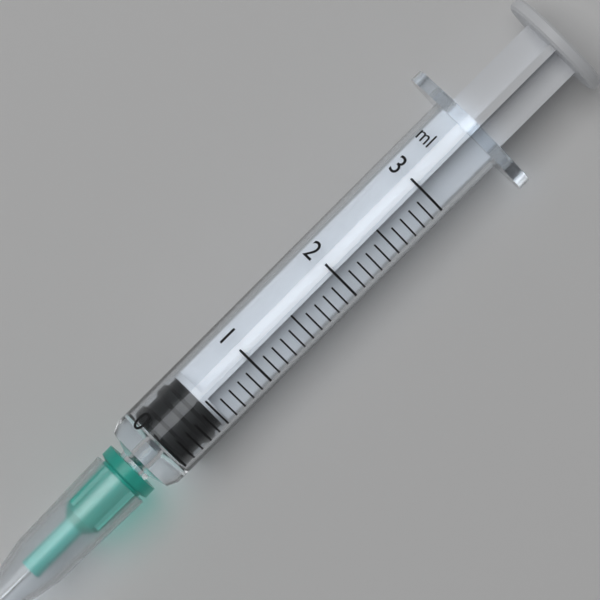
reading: 0.0 ml
